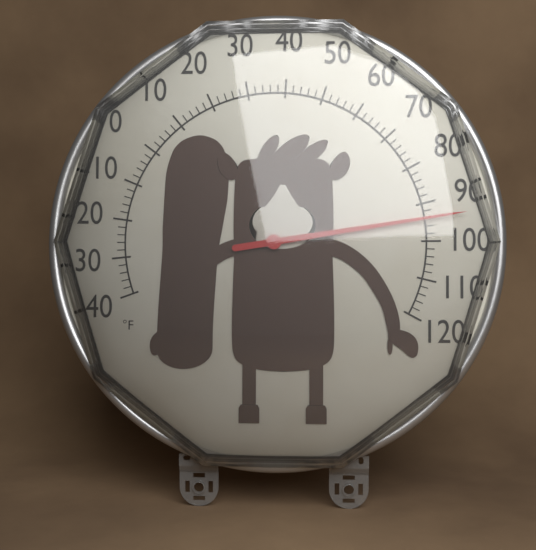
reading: 94 °F
